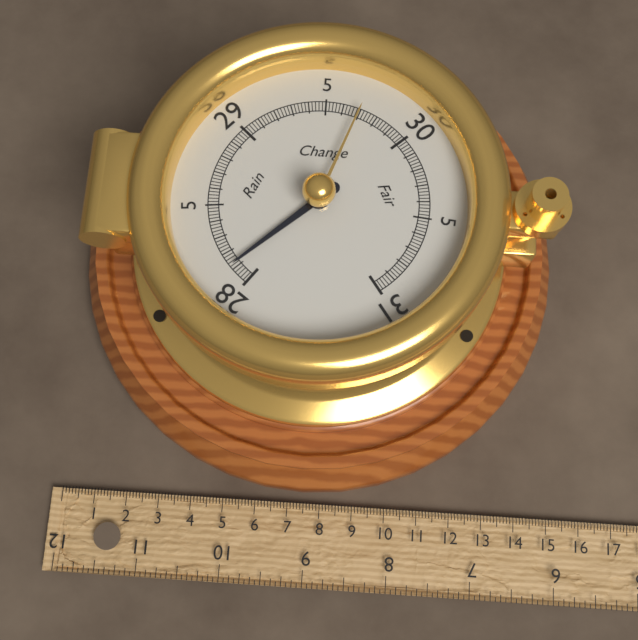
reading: 28.12 inHg
